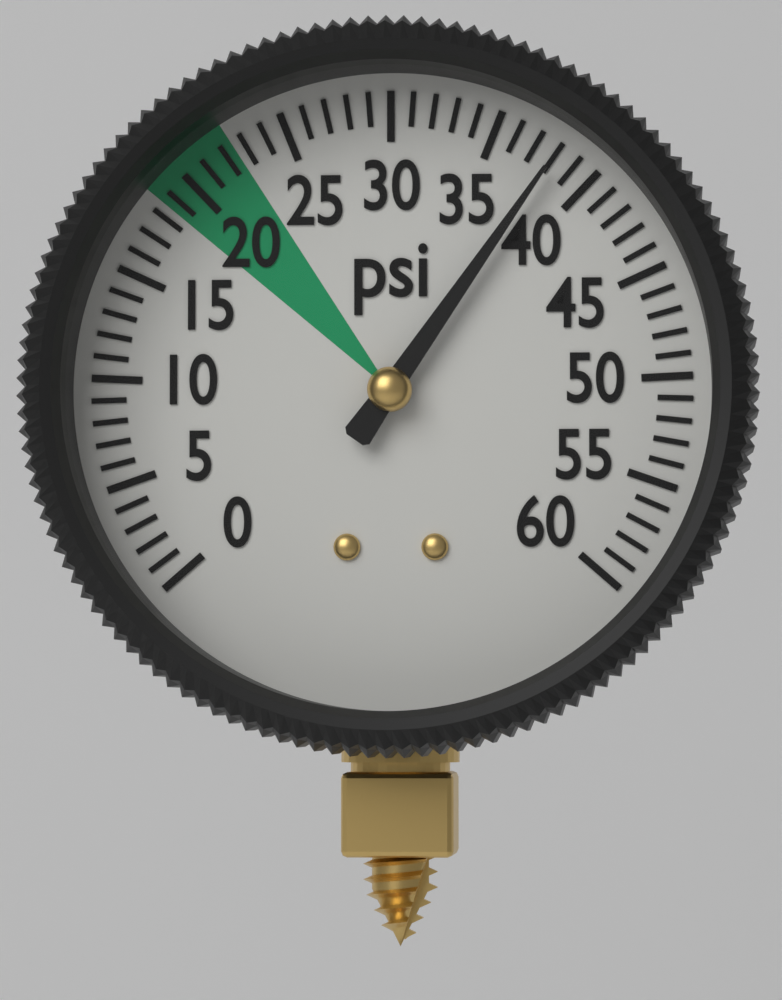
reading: 38 psi
